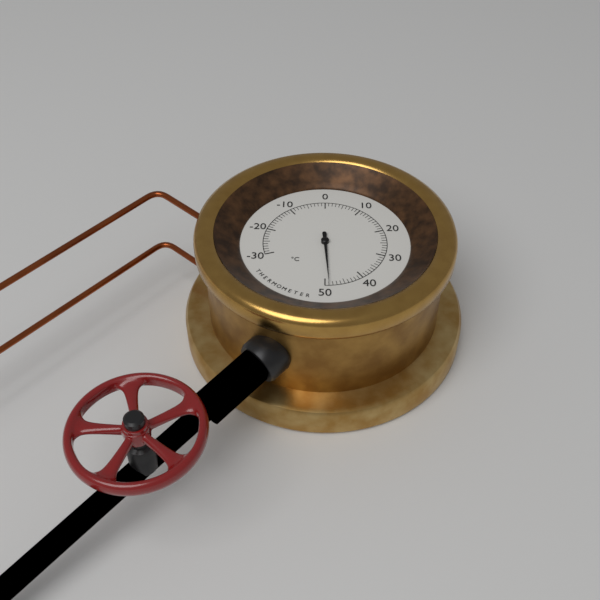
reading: 49 °C
